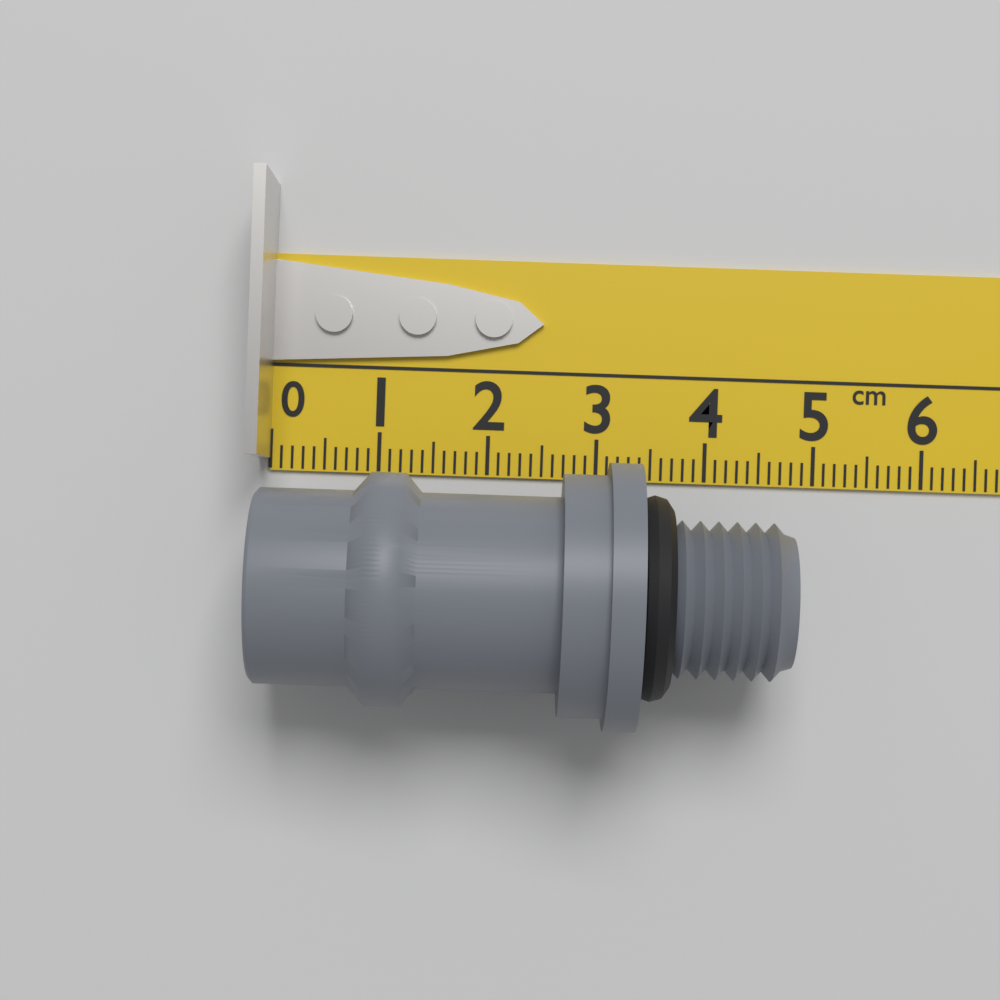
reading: 4.7 cm
